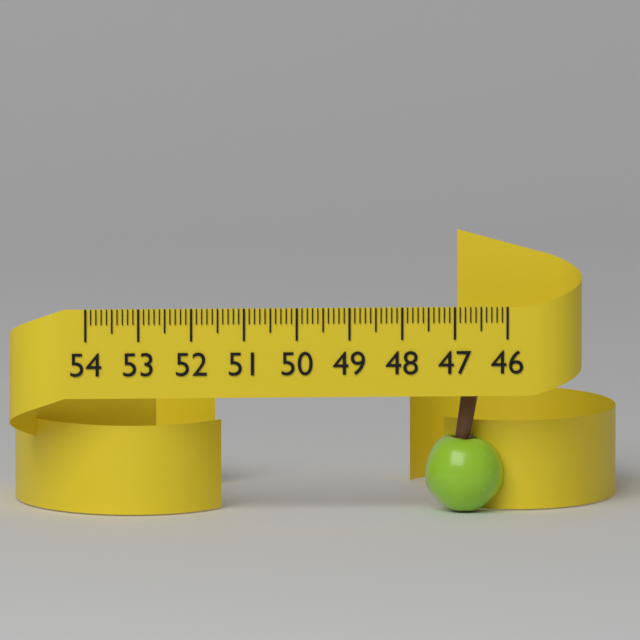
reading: 47.5 (no unit)
